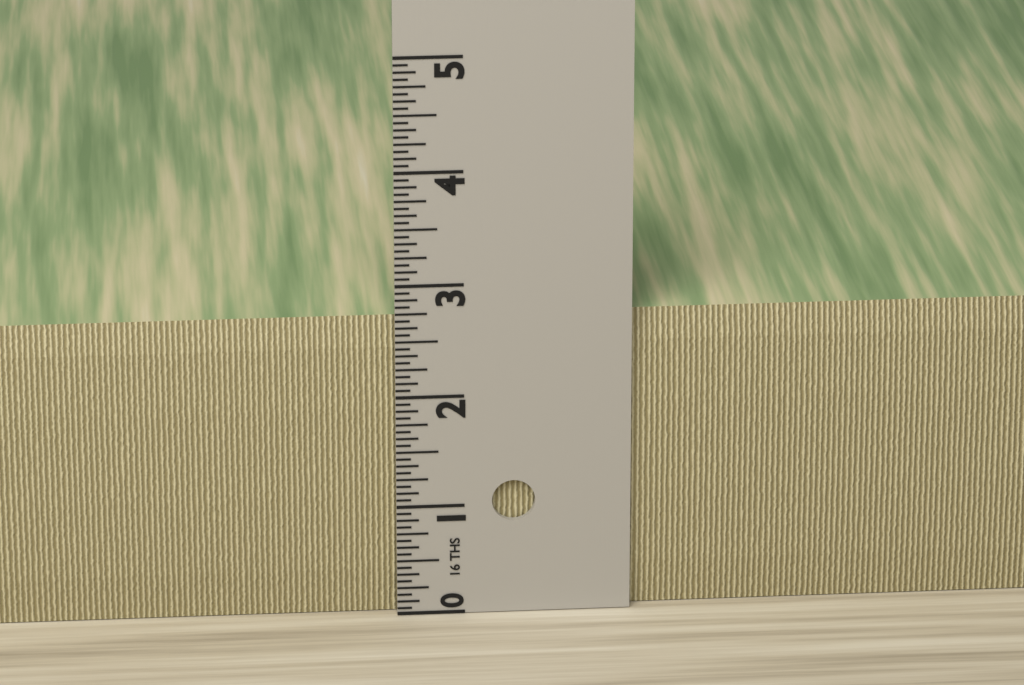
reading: 2.6875 in
